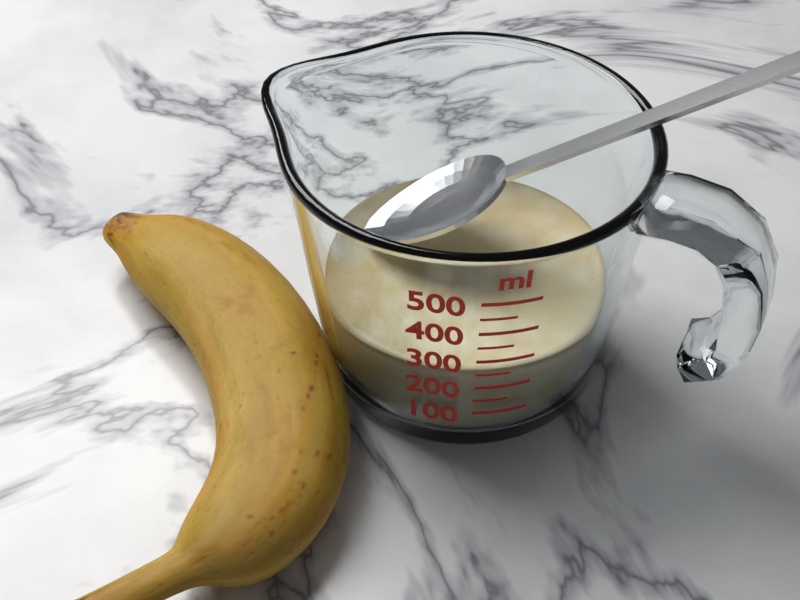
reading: 250 ml
